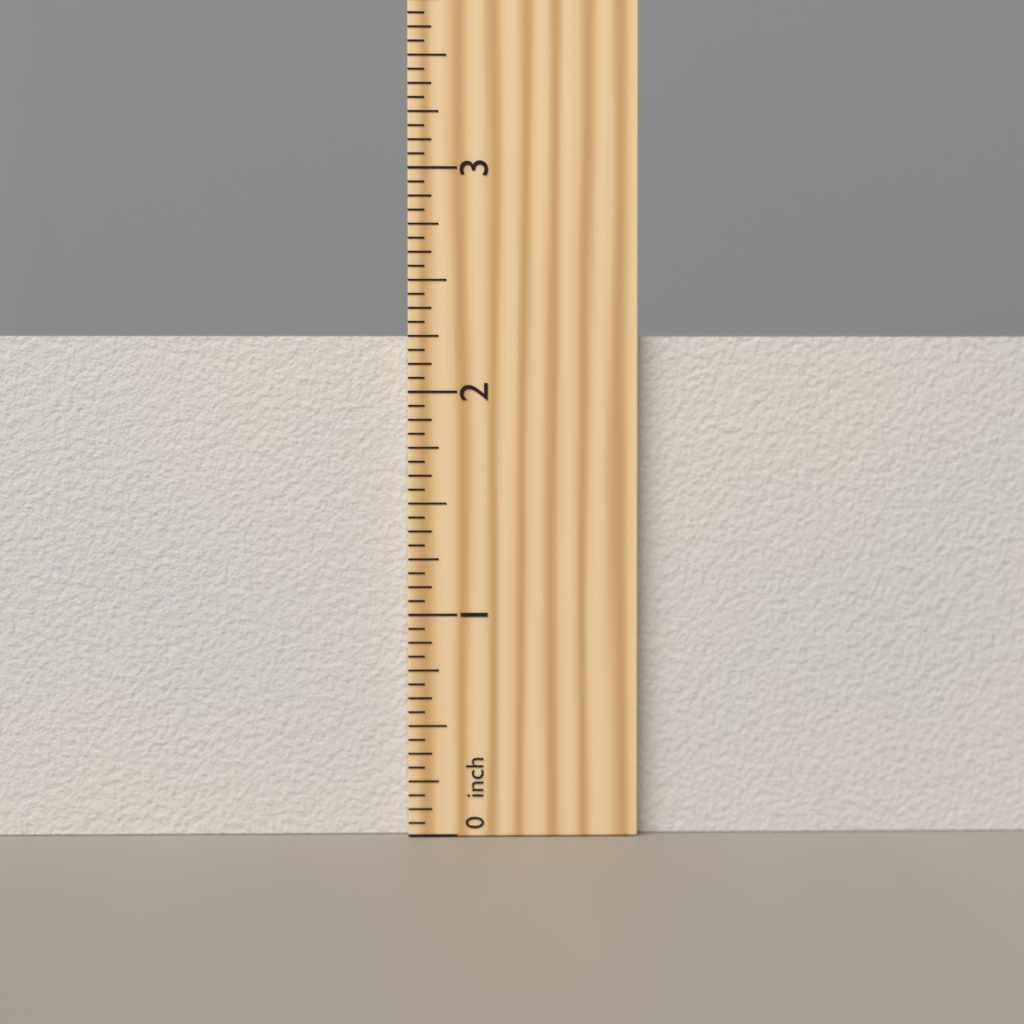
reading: 2.2500 inch
